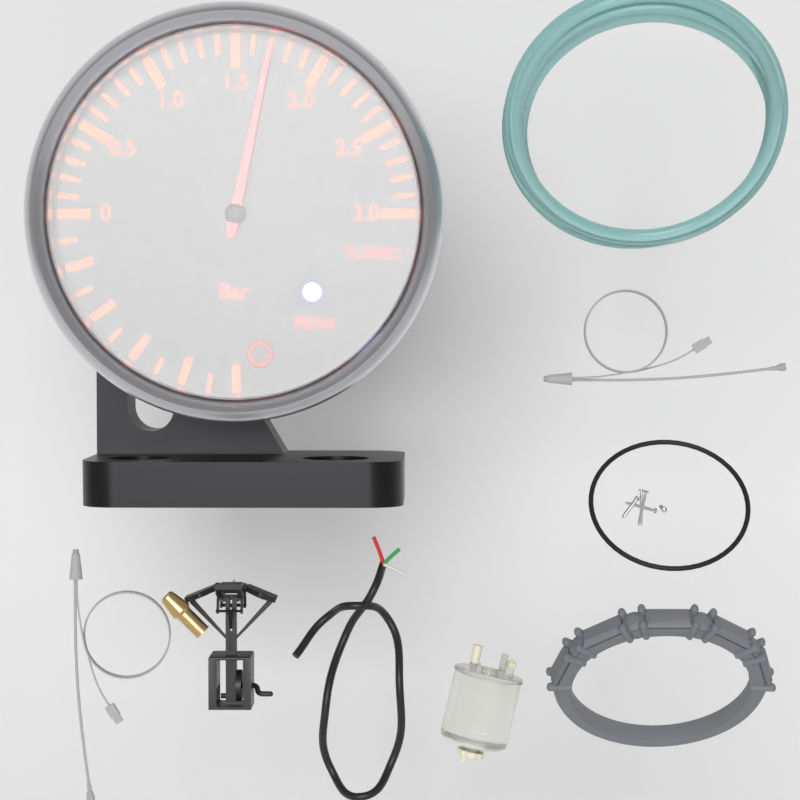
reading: 1.7 bar
